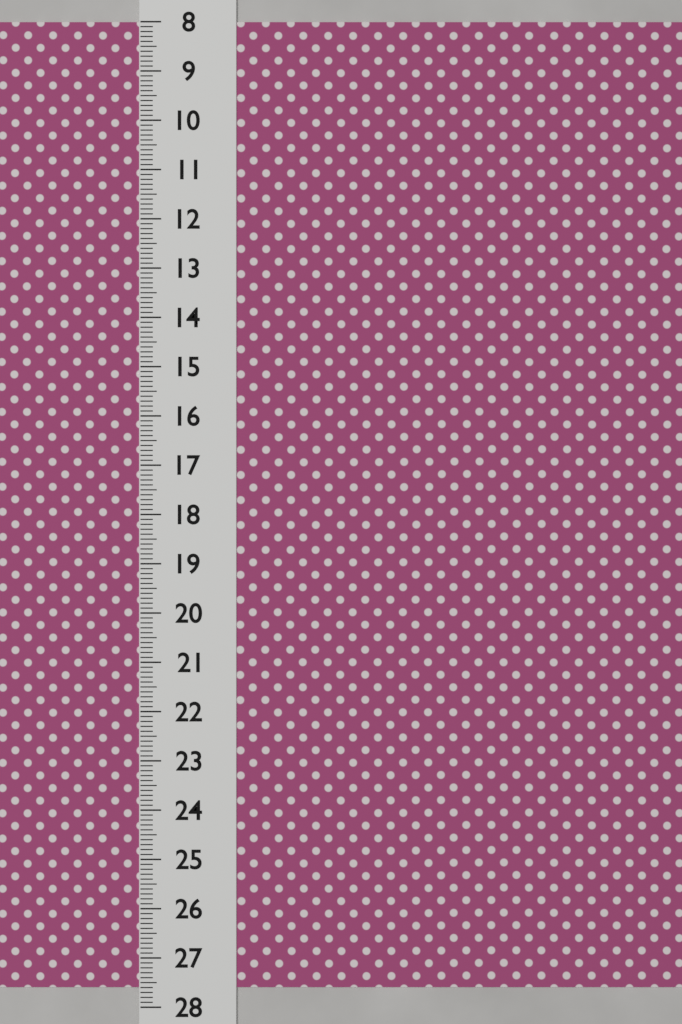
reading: 27.6 (no unit)
